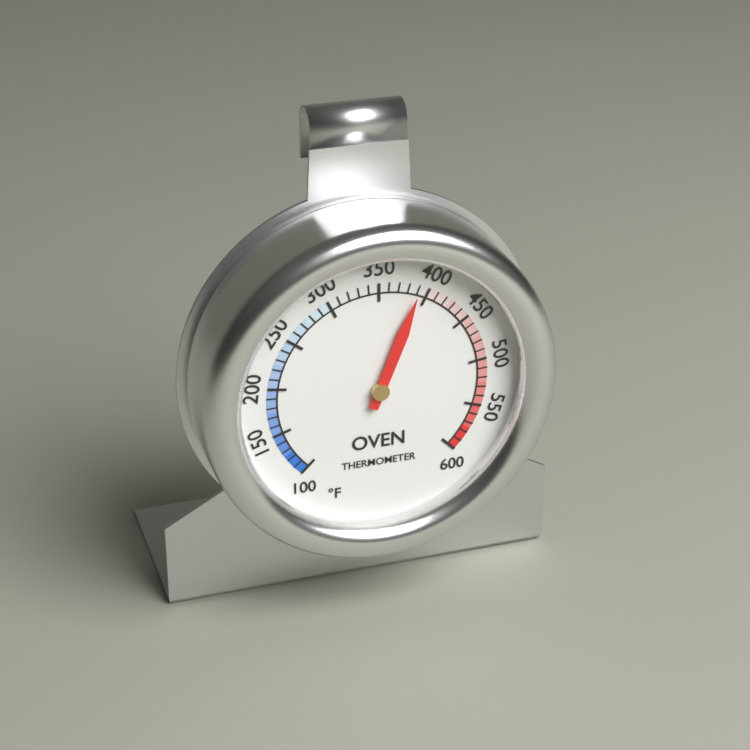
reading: 390 °F
